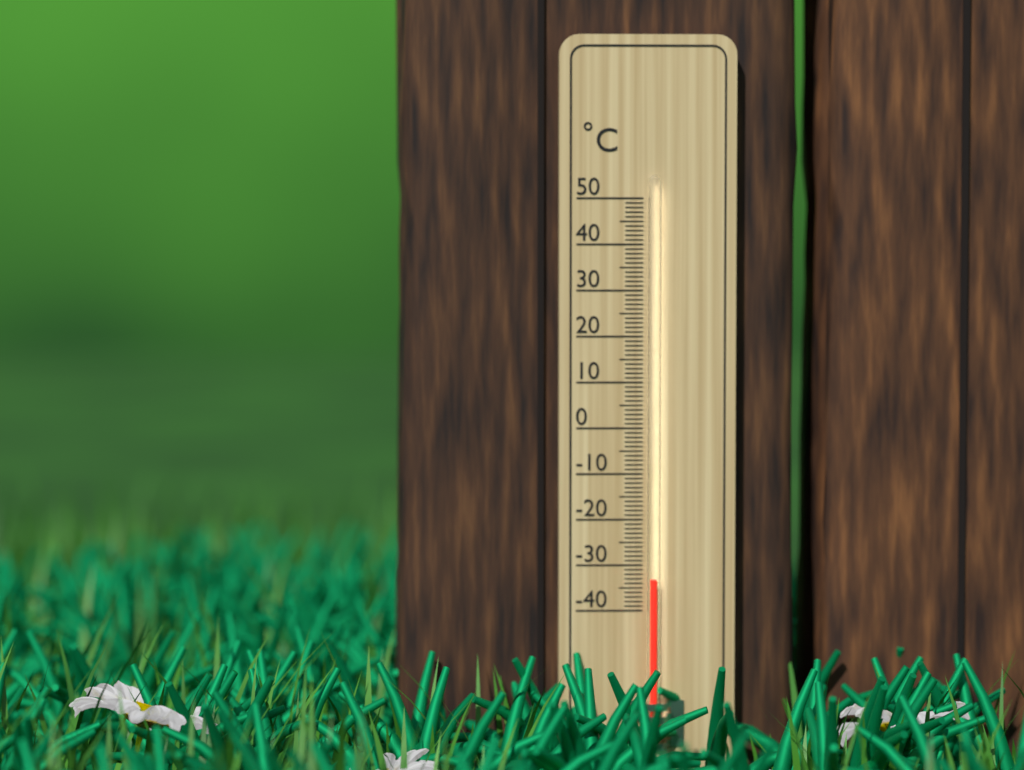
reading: -33 °C
